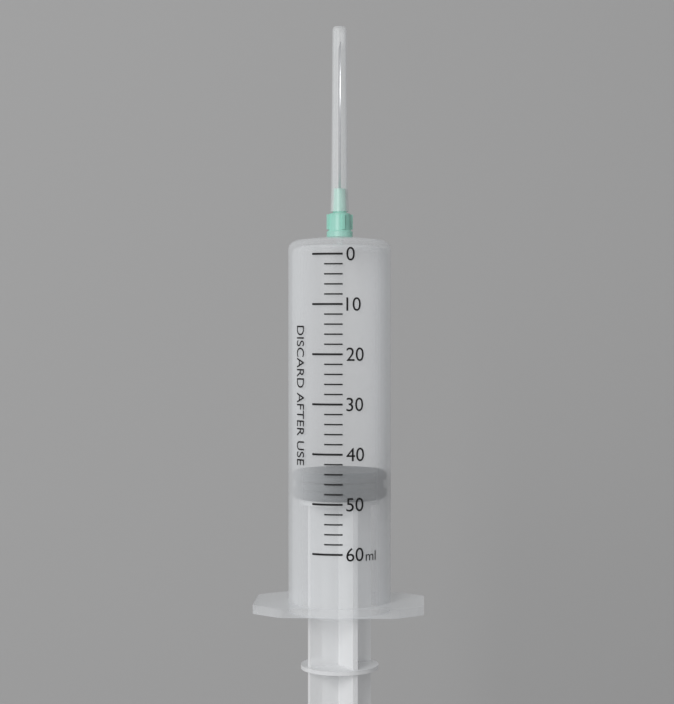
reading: 44 ml
